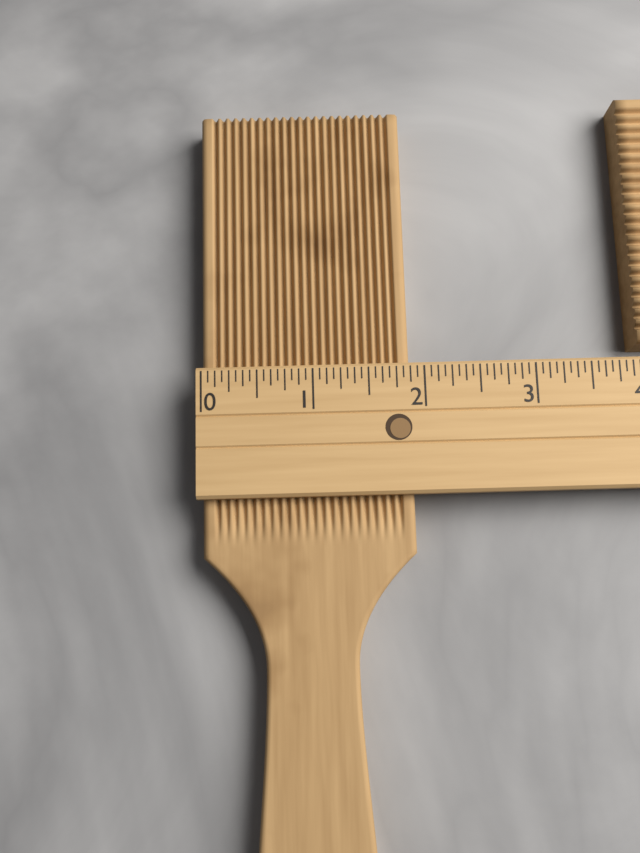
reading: 1.8750 (no unit)
